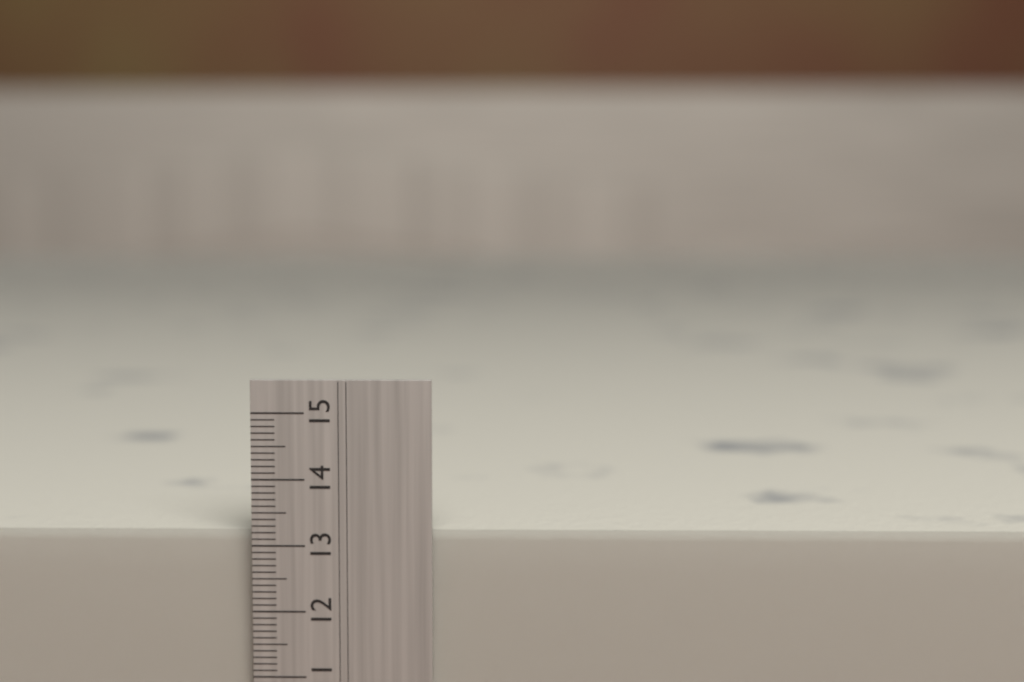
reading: 13.2 cm
